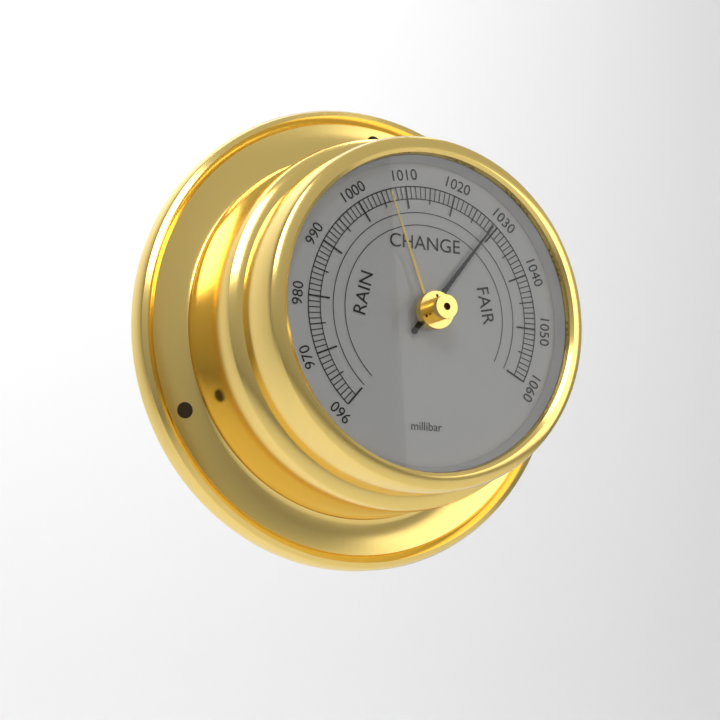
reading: 1029 millibar
